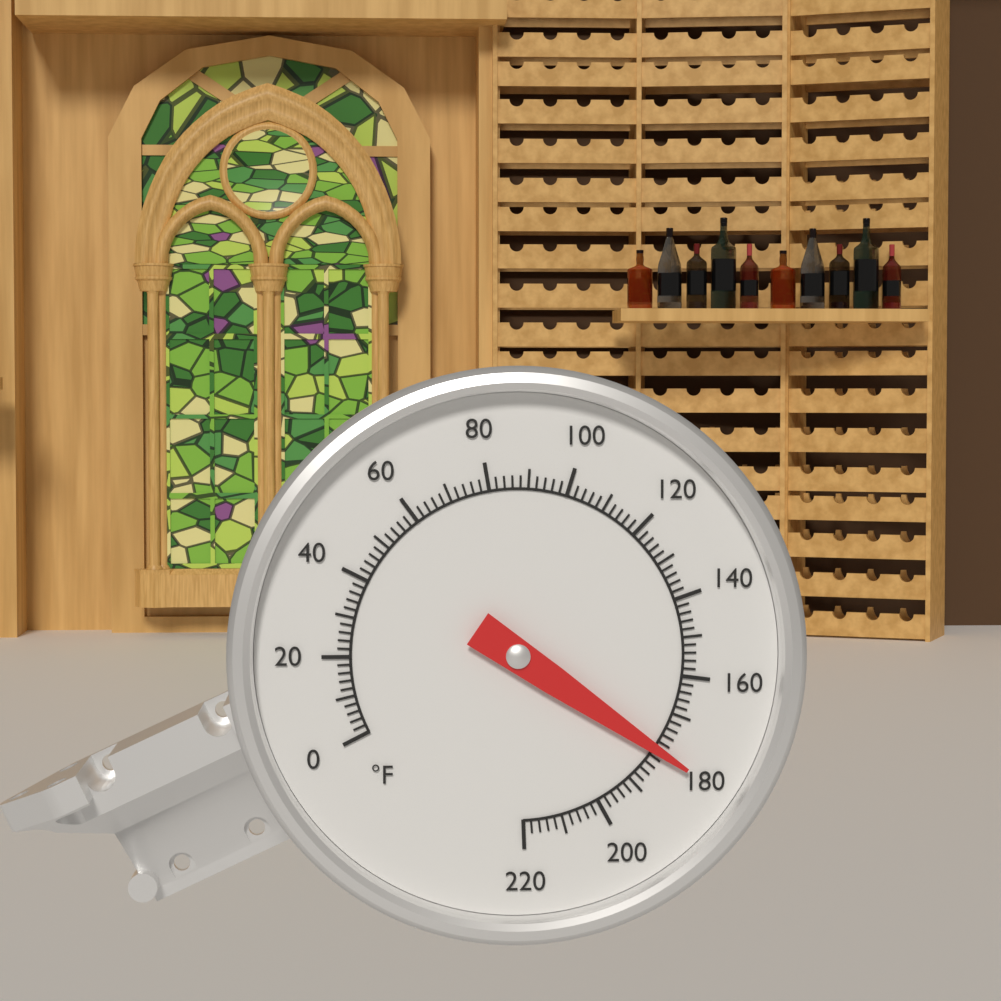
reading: 180 °F
